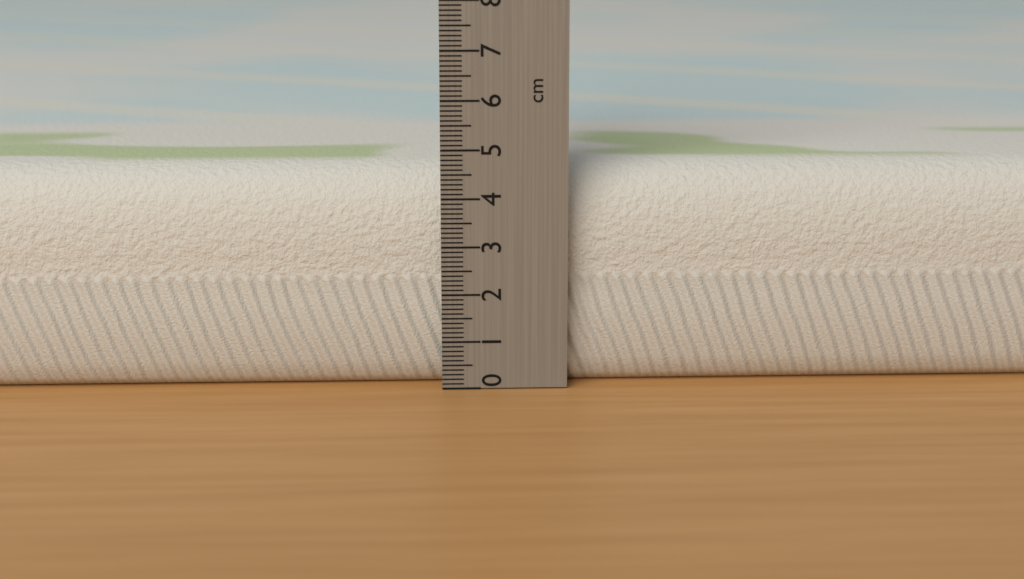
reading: 4.6 cm
